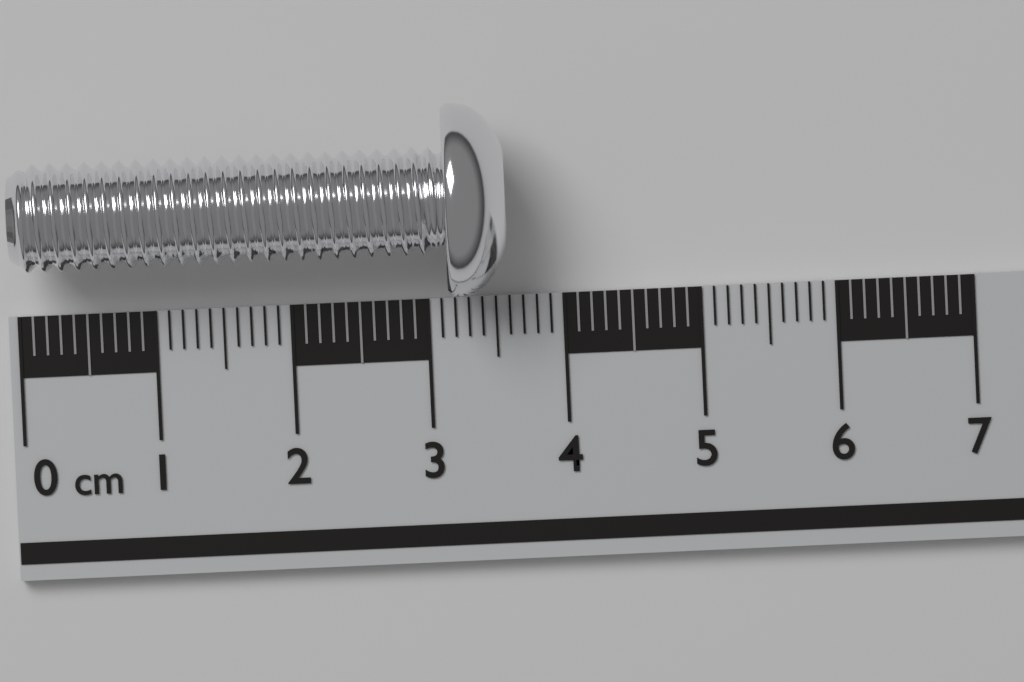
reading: 3.6 cm
